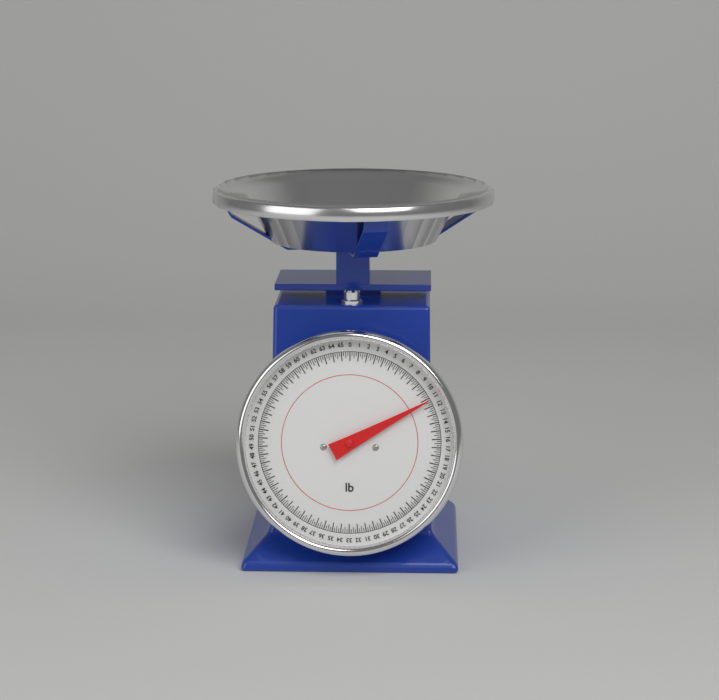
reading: 11.25 lb
